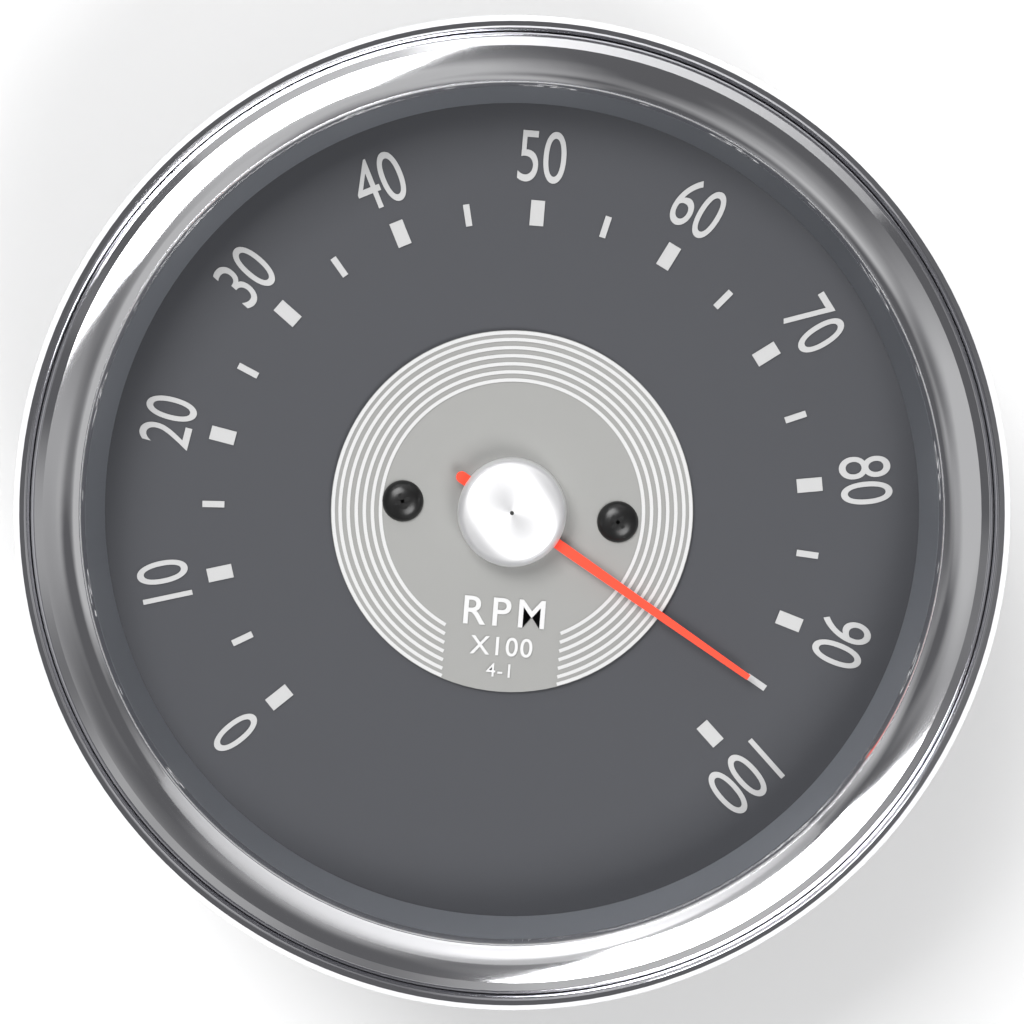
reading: 95 RPM x100
